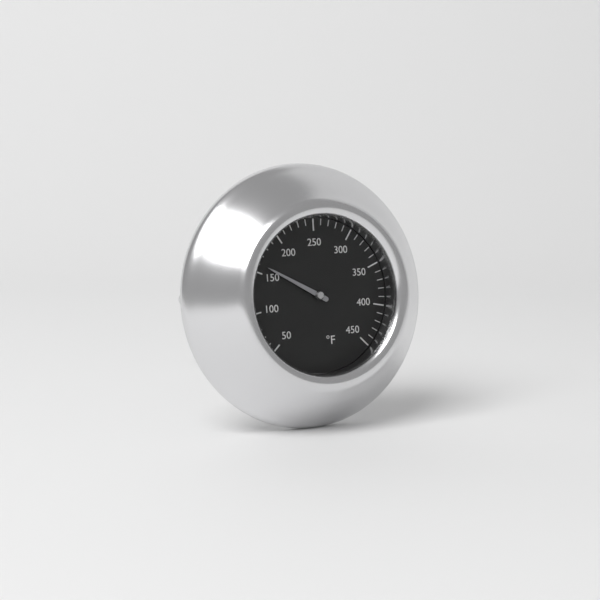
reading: 160 °F
